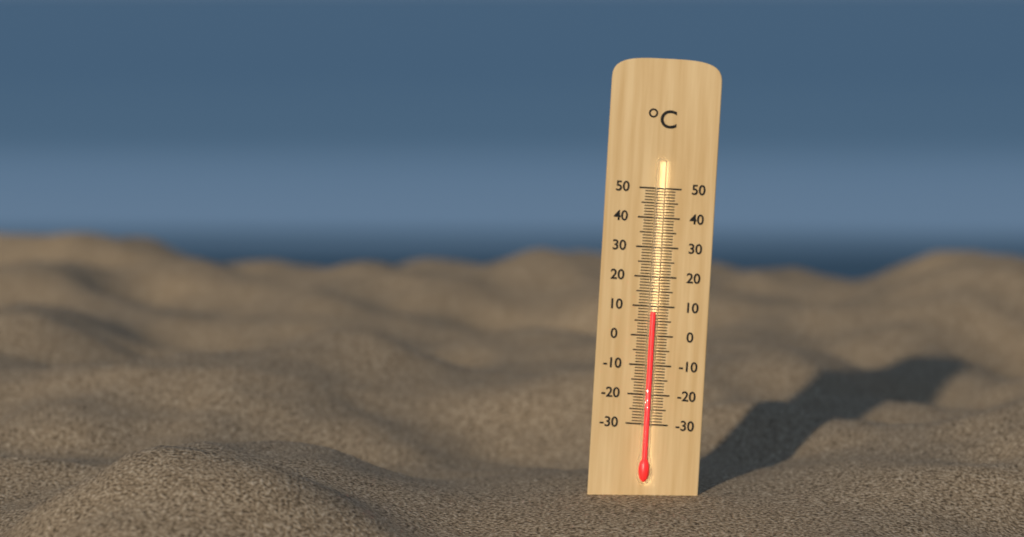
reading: 8 °C
